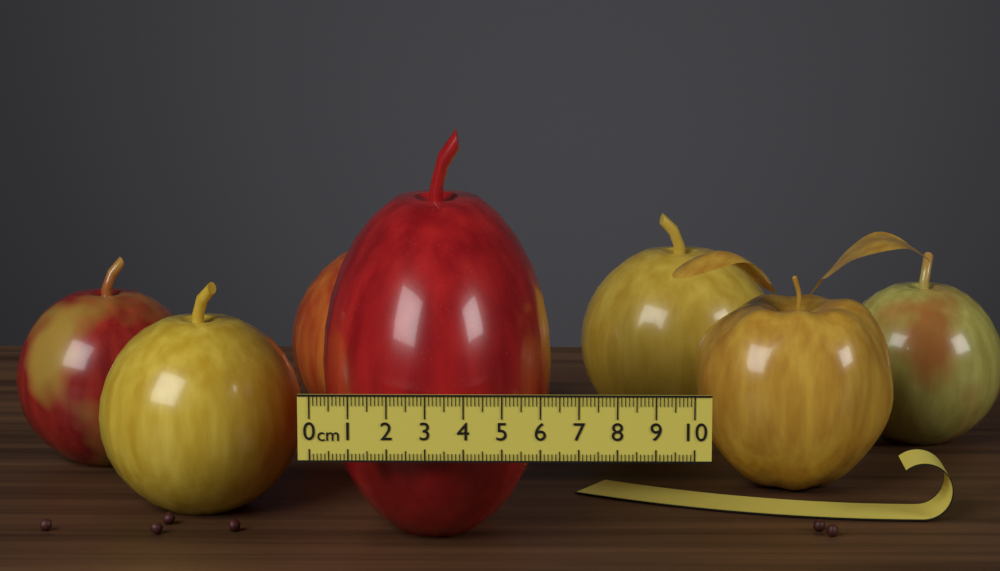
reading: 6.3 cm
